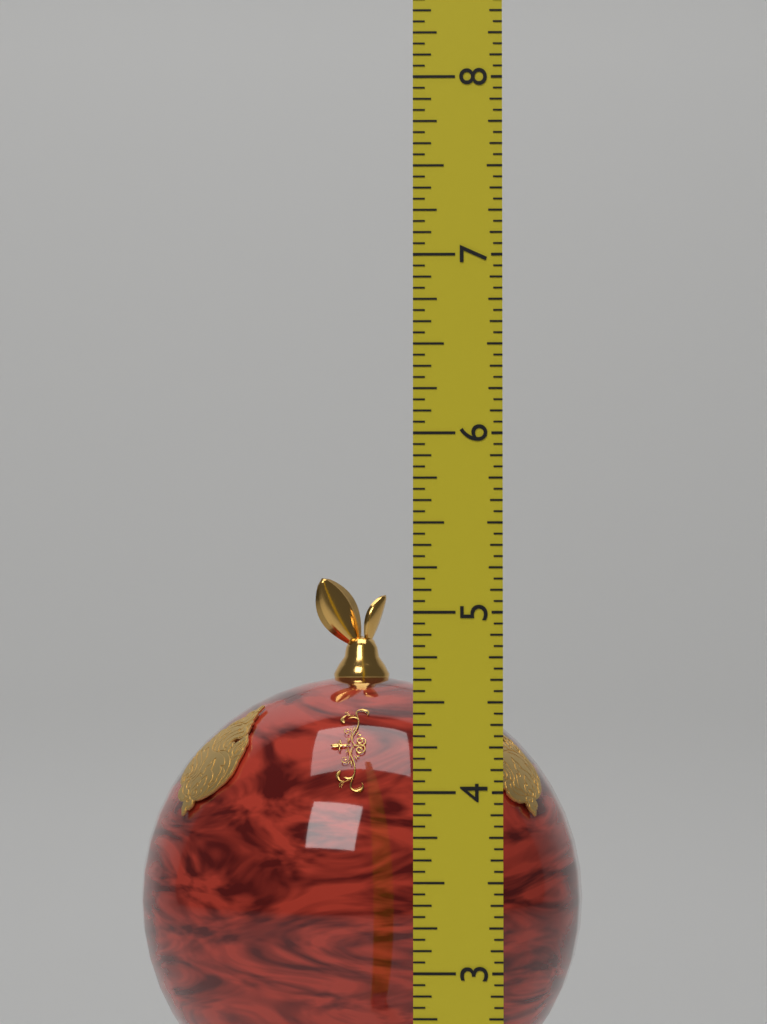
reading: 5.2500 (no unit)
